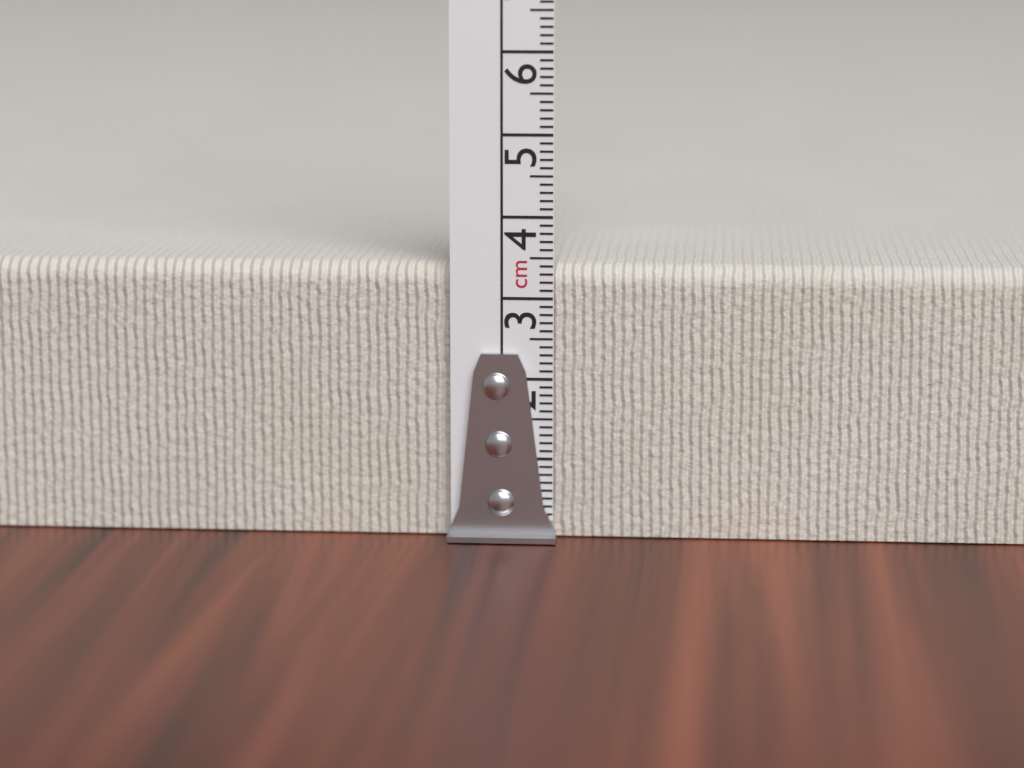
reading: 3.4 cm
